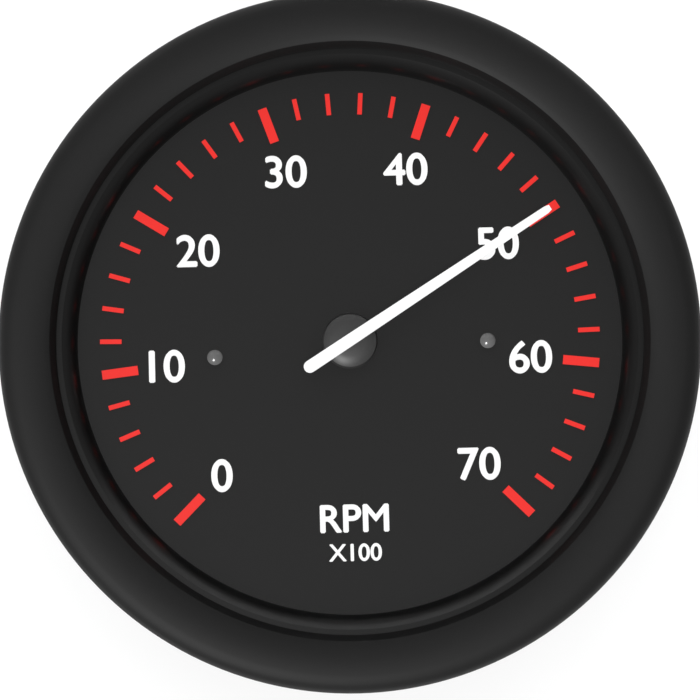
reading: 50 RPM x100
